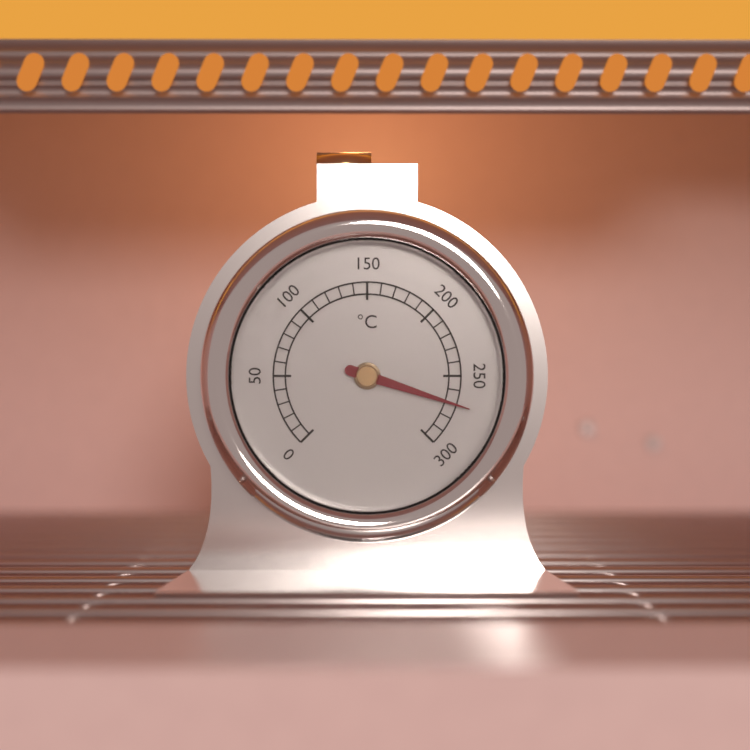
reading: 270 °C
